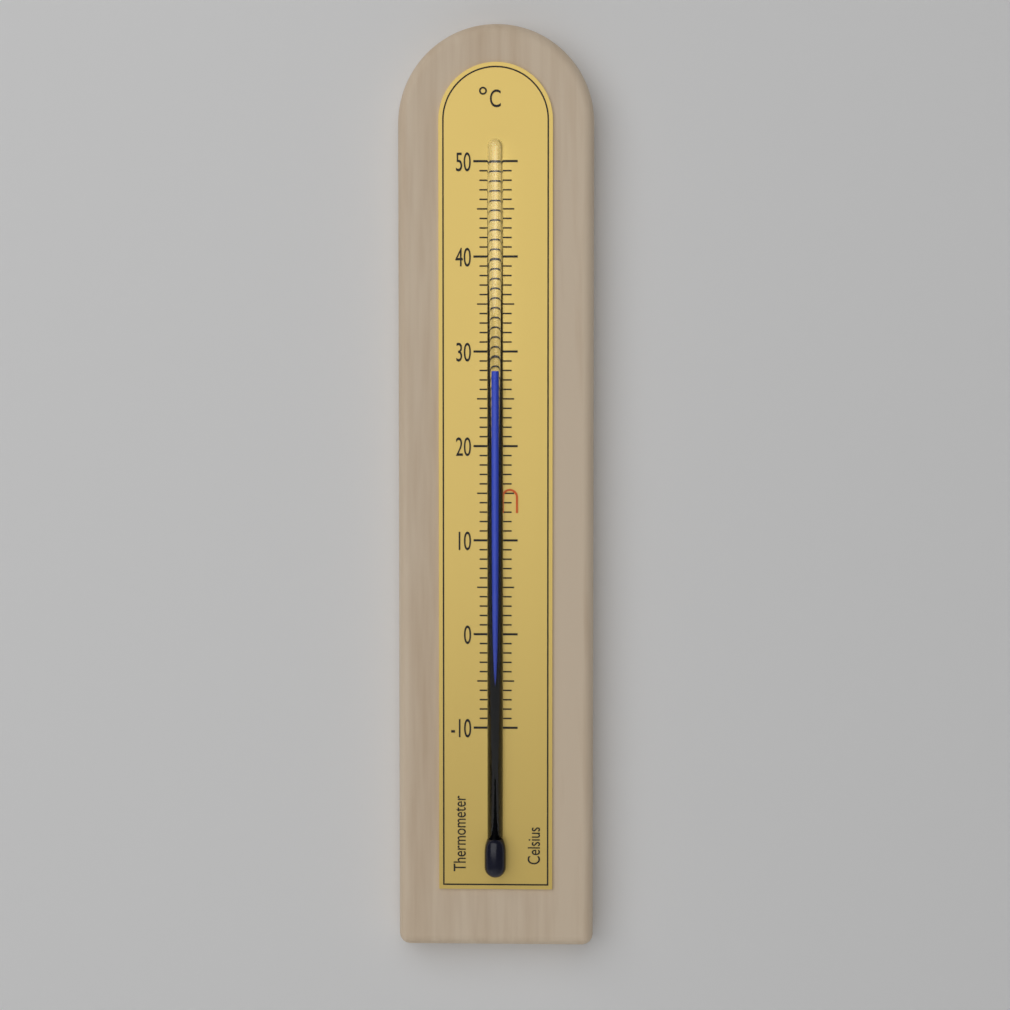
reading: 28 °C
